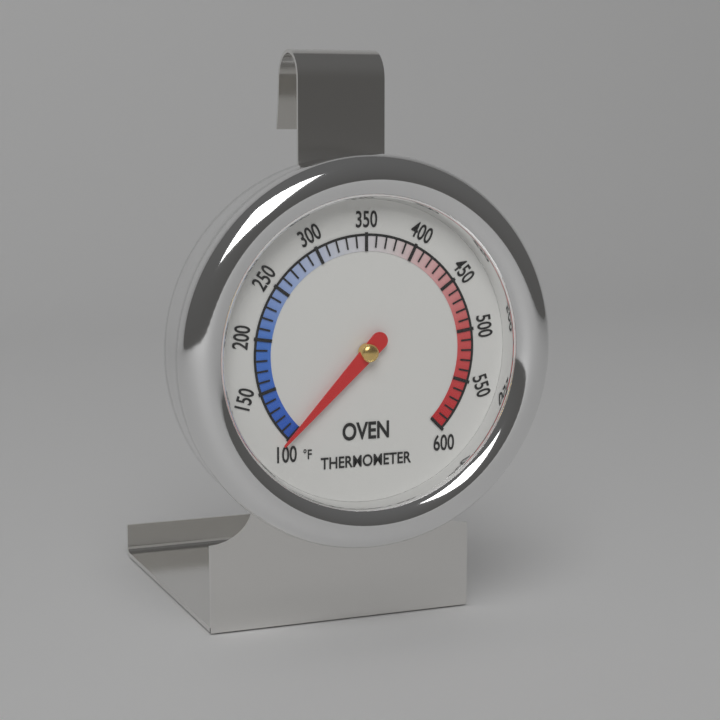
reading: 100 °F
